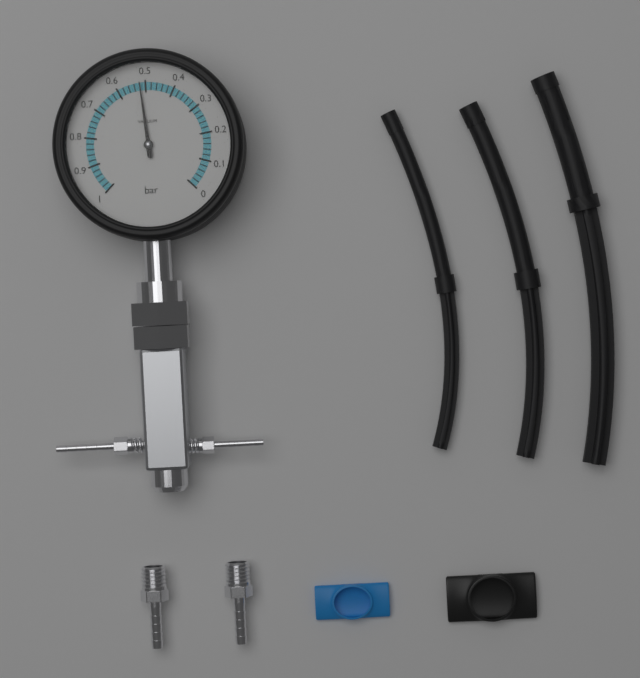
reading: 0.52 bar
